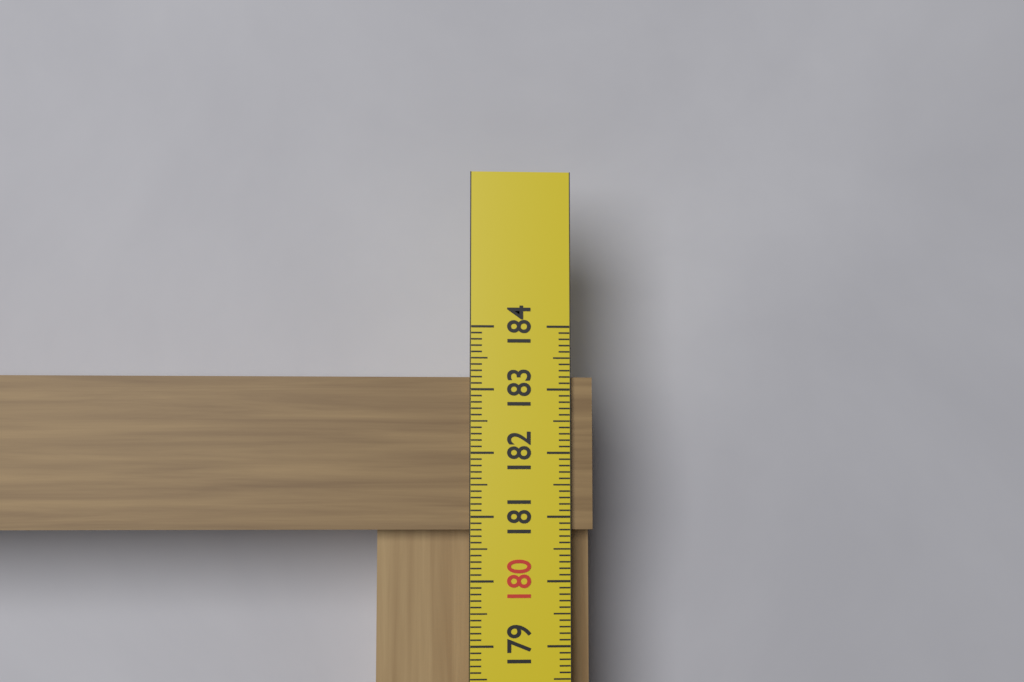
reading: 183.2 cm
